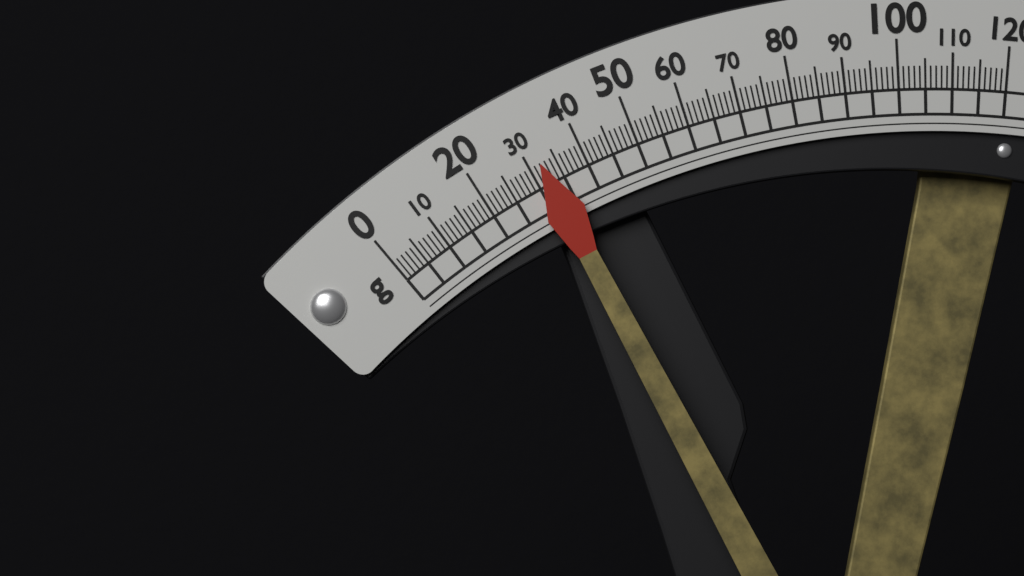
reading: 32 g
